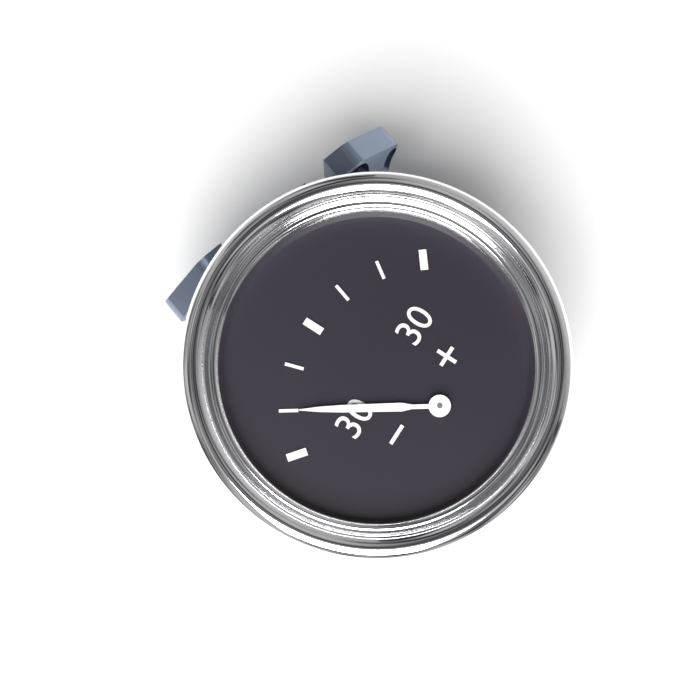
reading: -20 (no unit)
